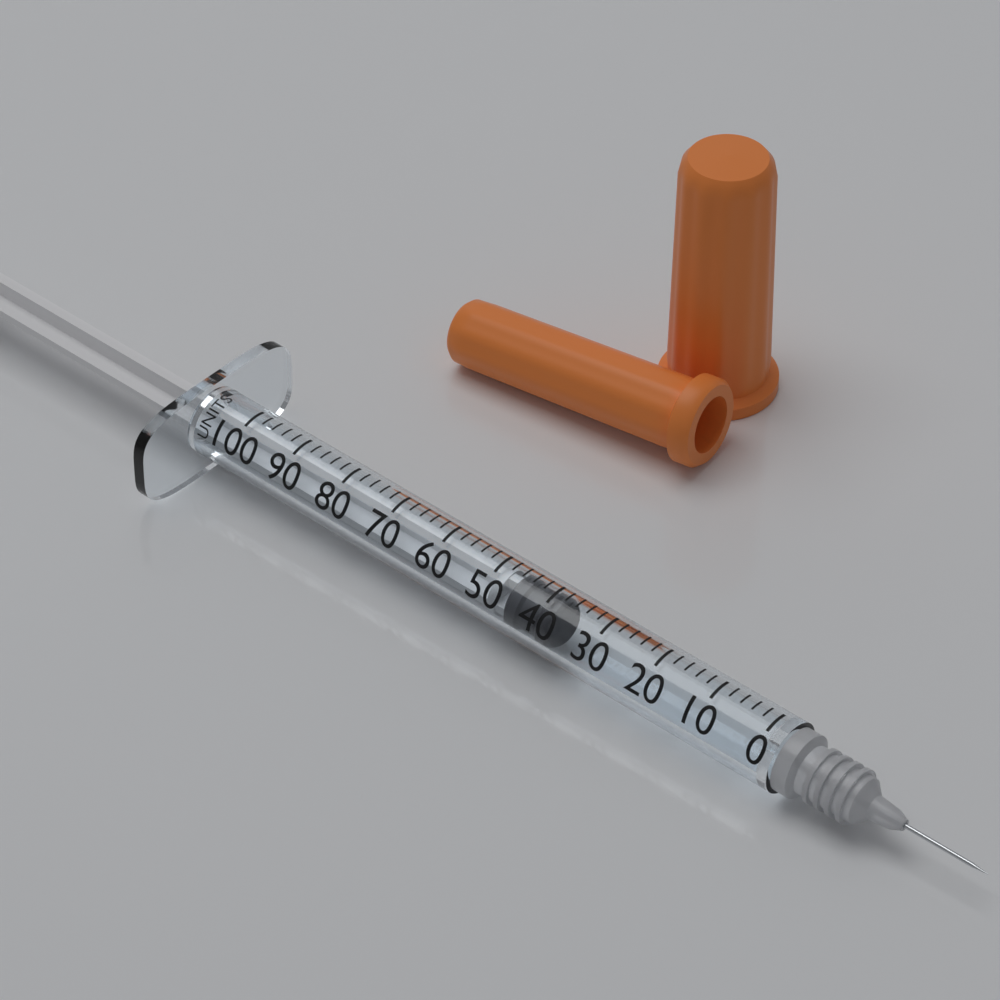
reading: 38 units
